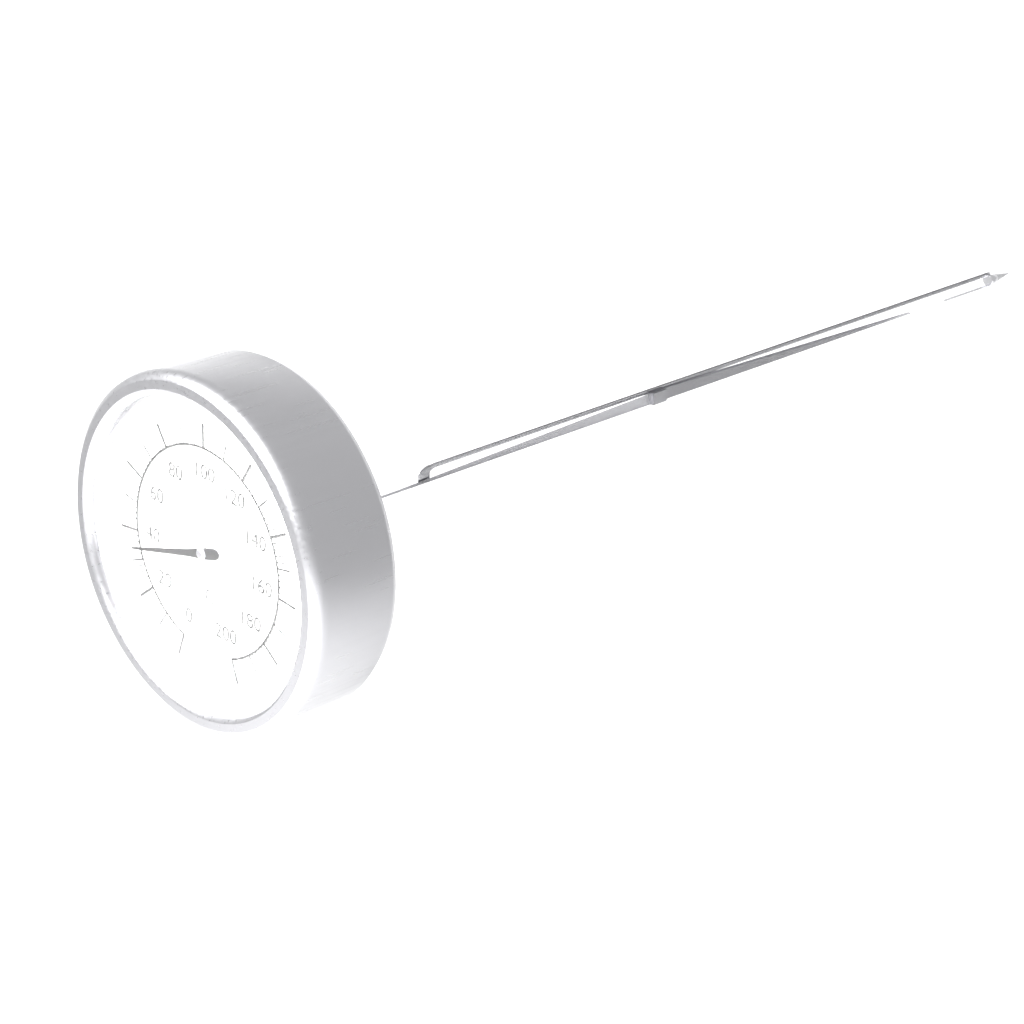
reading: 34 °C
